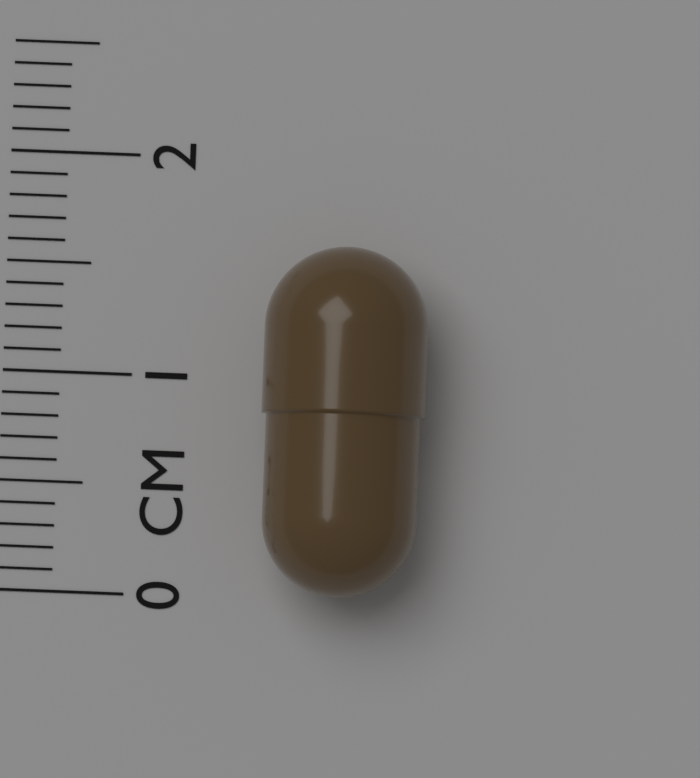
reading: 1.6 cm
